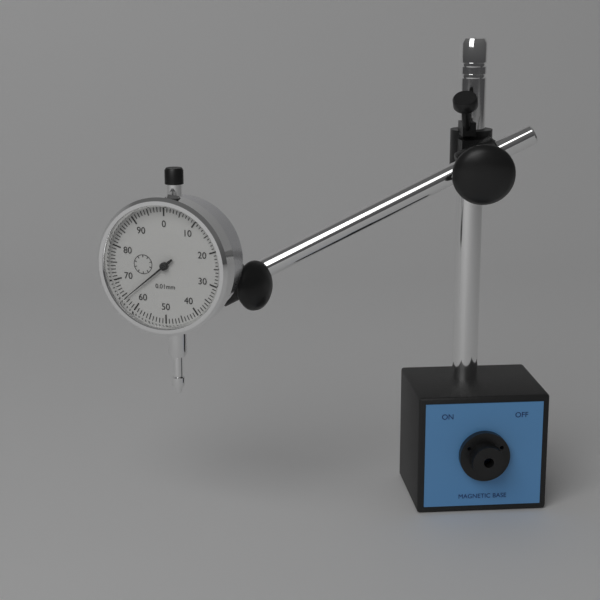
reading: 0.64 mm
